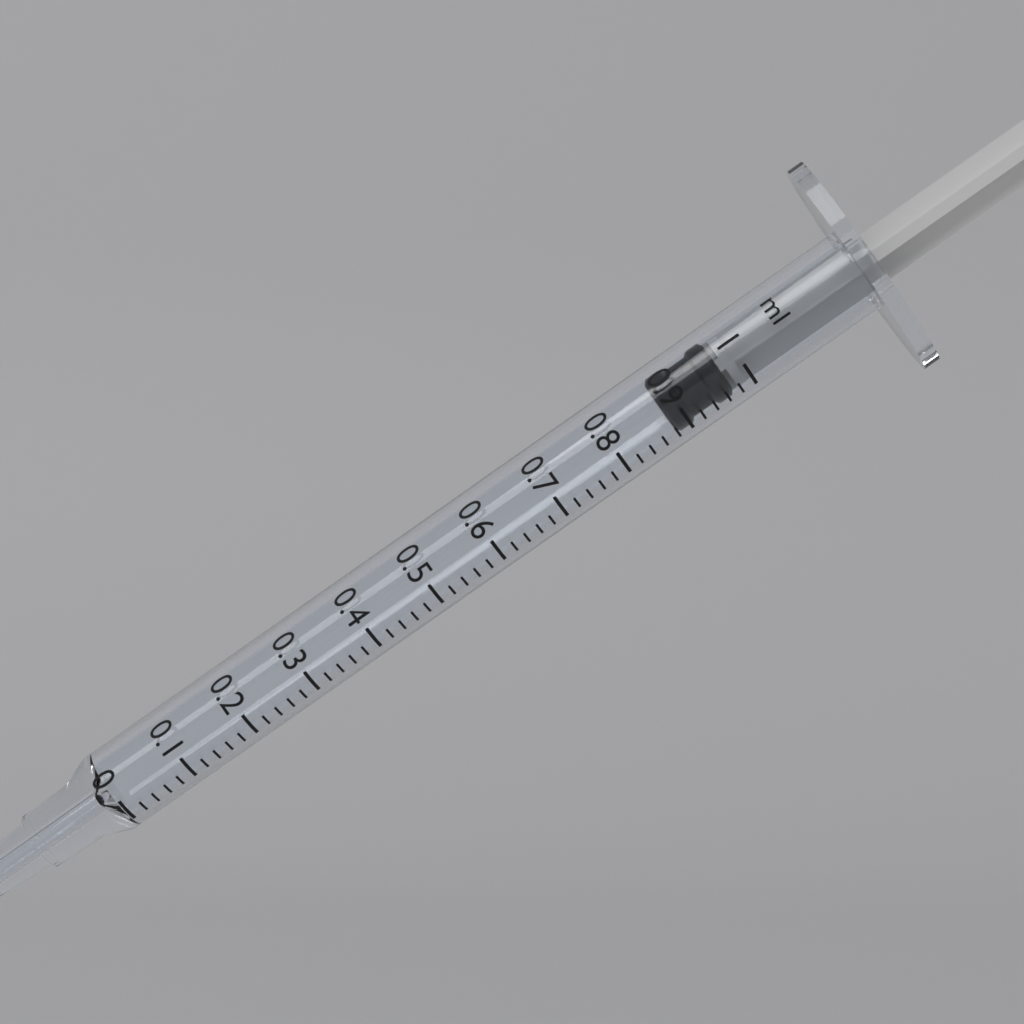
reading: 0.88 ml
